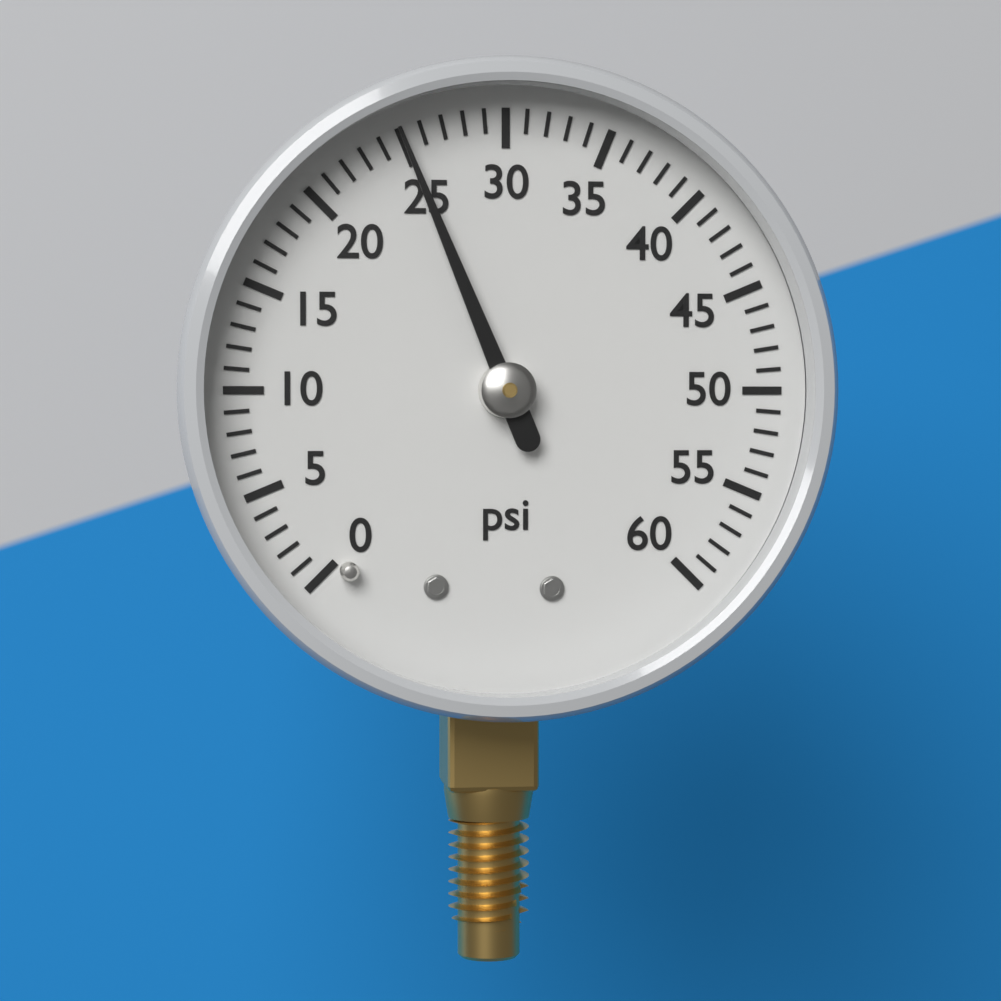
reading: 25 psi
